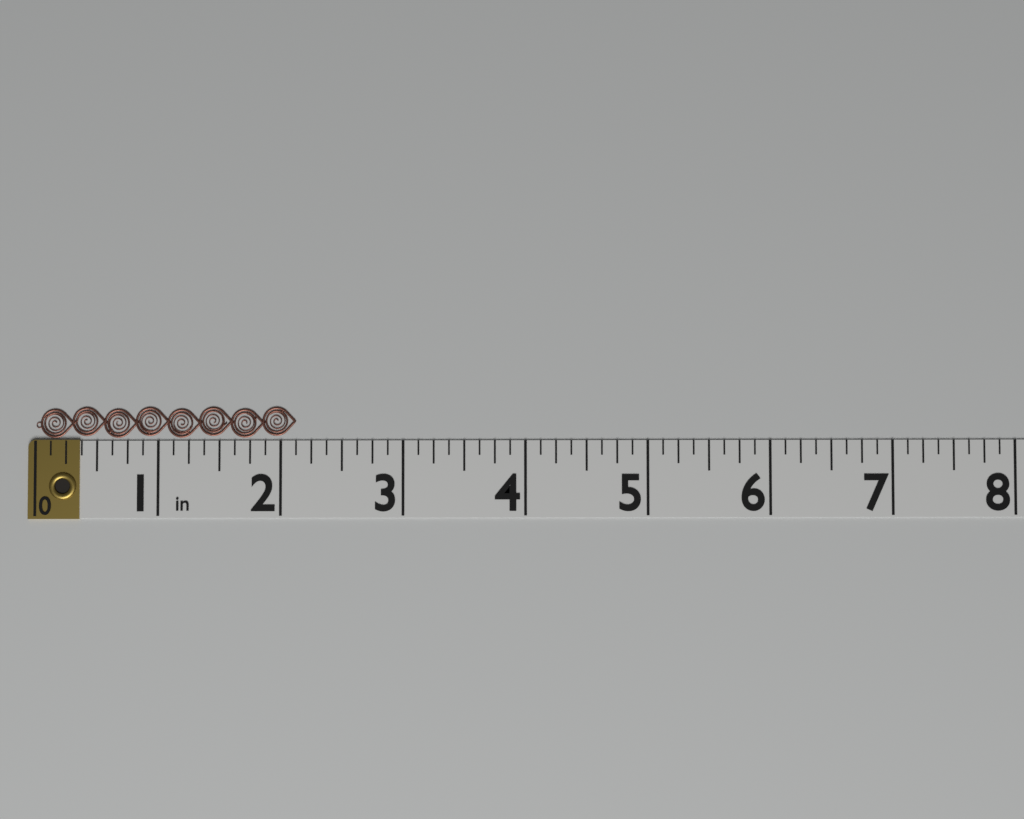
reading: 2.125 in
